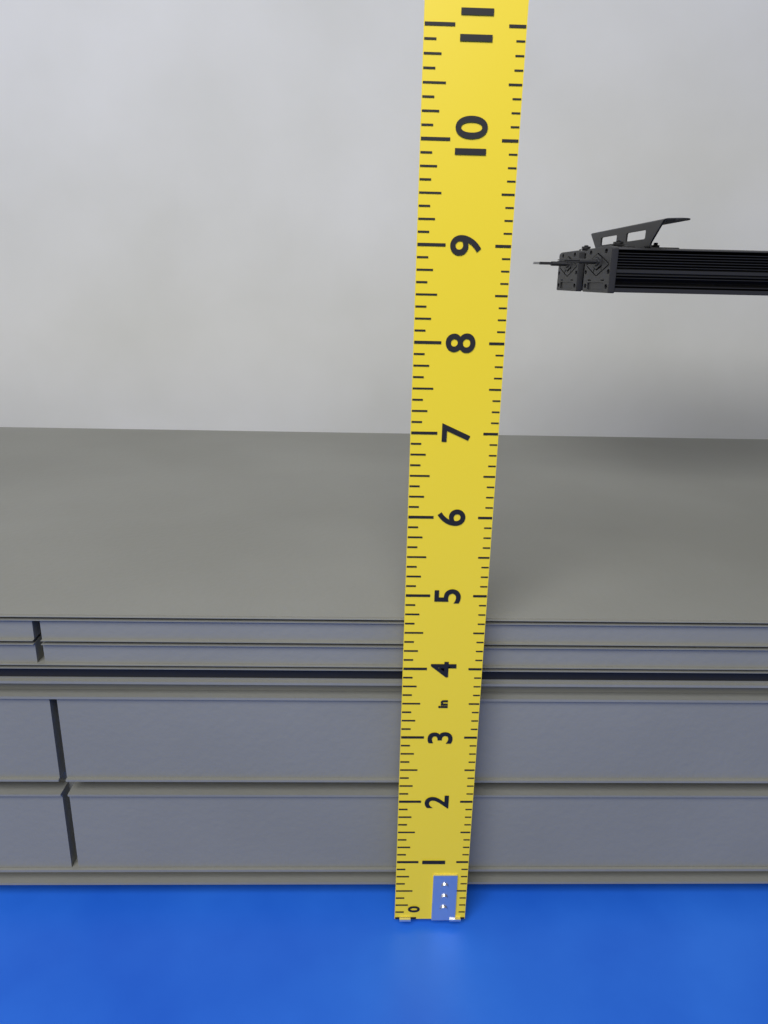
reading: 4.500 in
